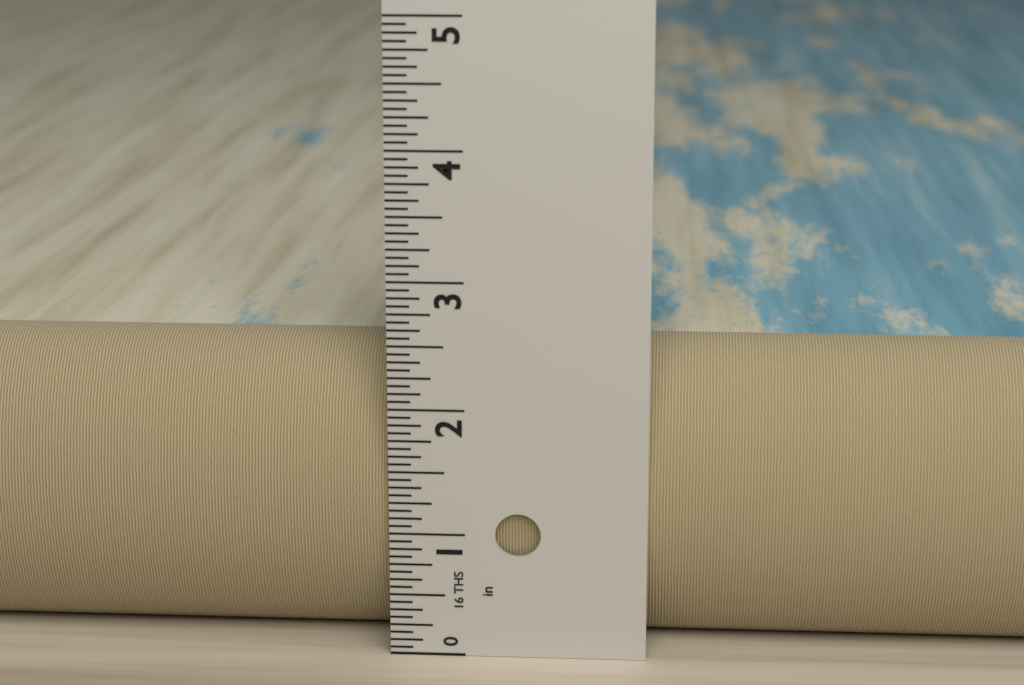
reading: 2.4375 in
